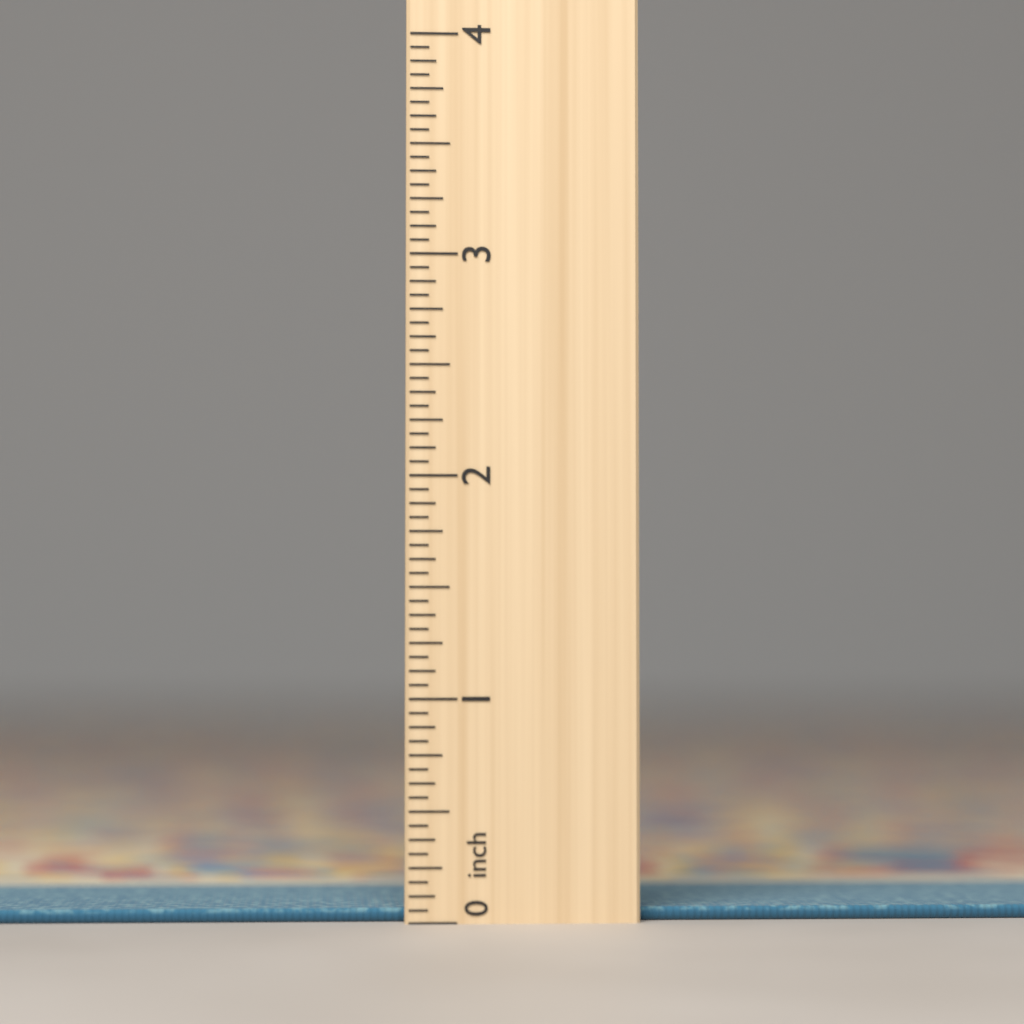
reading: 0.0625 inch
